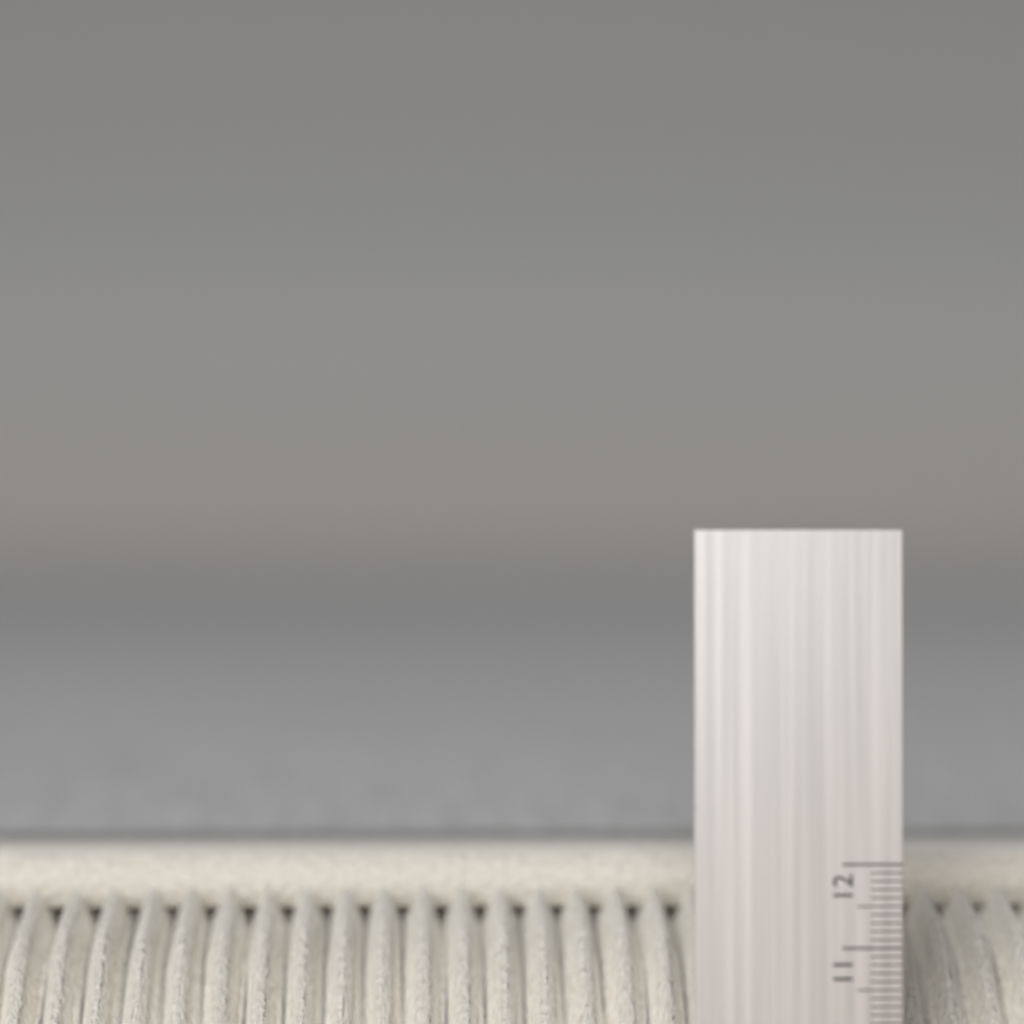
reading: 11.6 (no unit)
